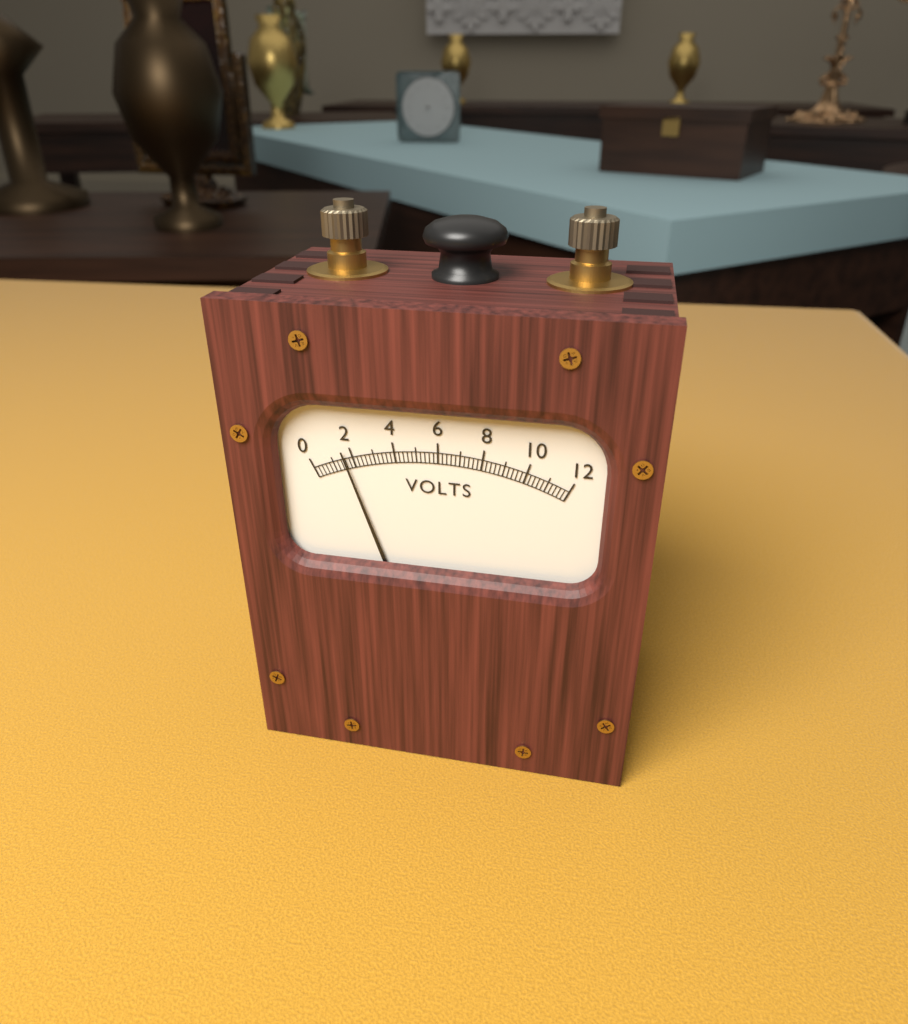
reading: 1.6 V
